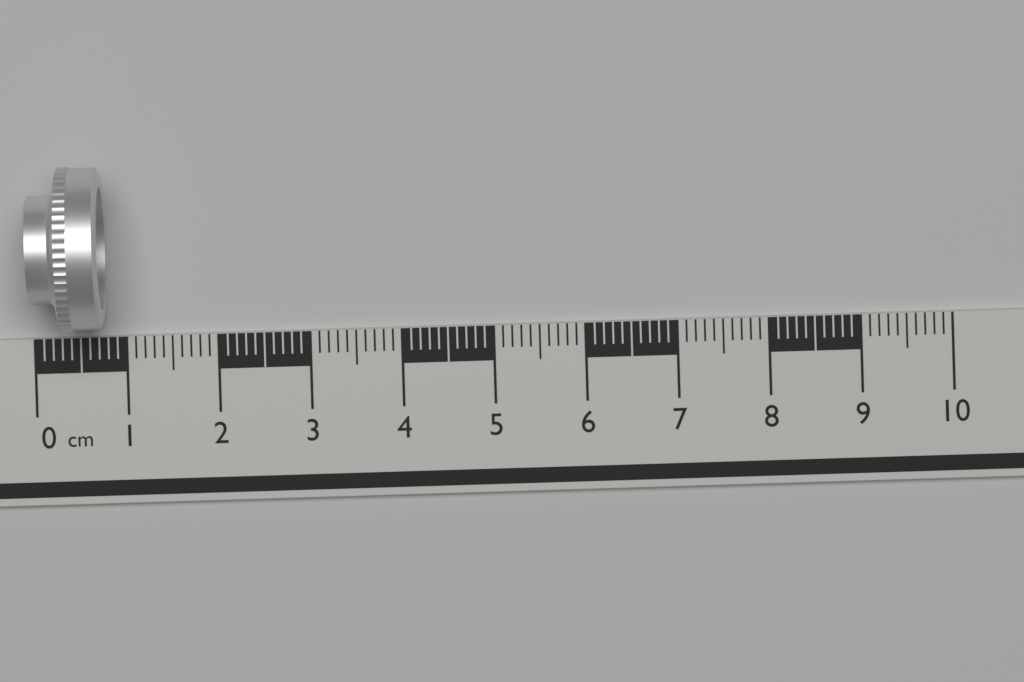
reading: 0.8 cm
